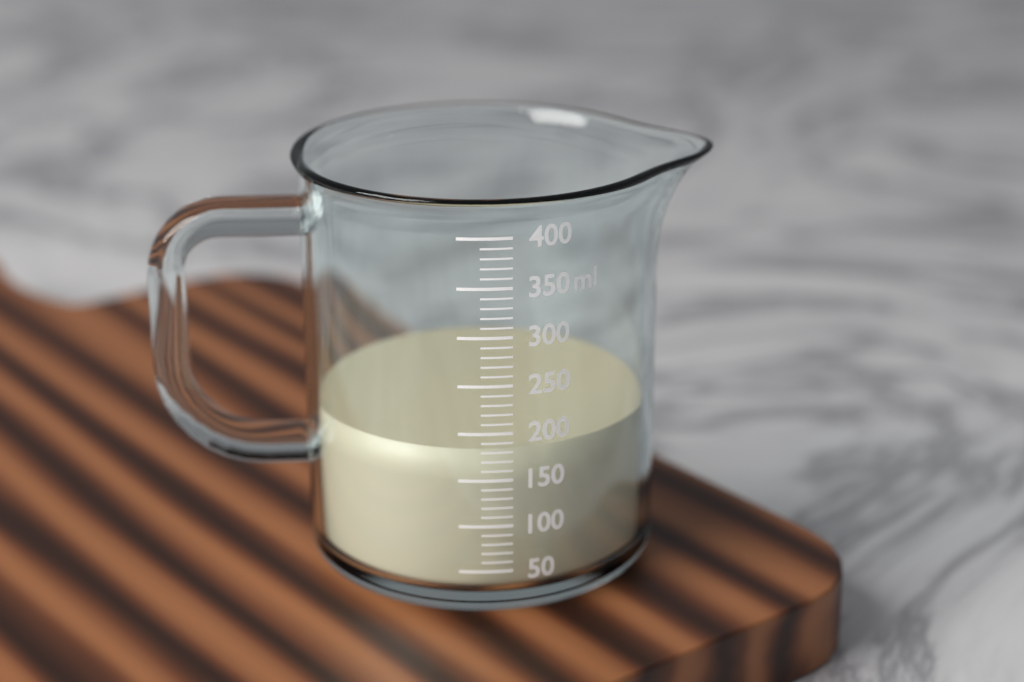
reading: 180 ml
